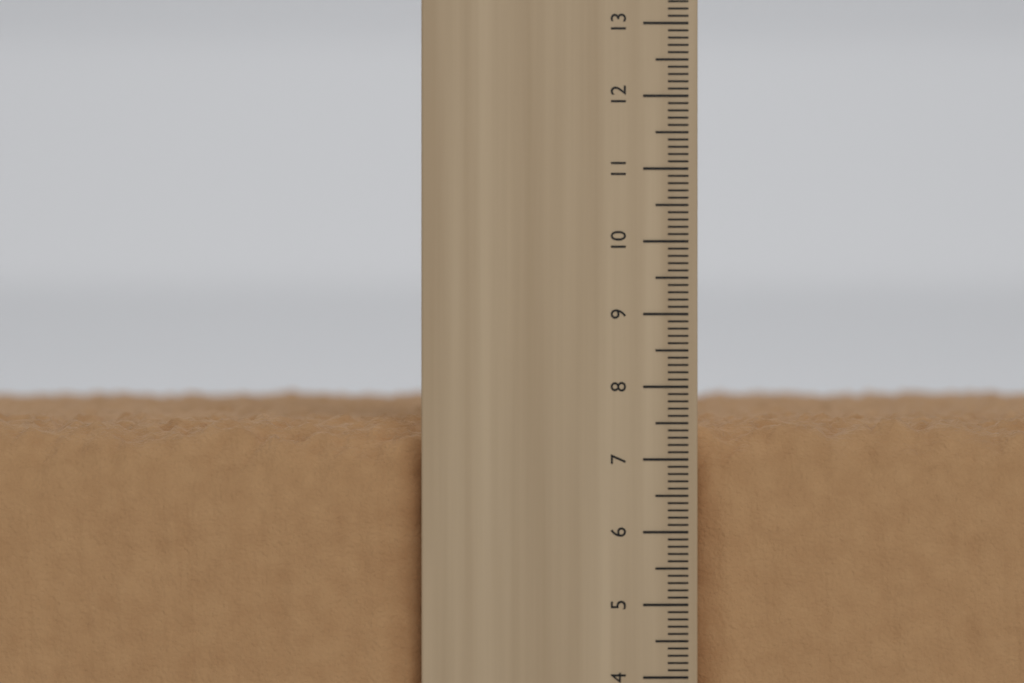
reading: 7.6 cm
